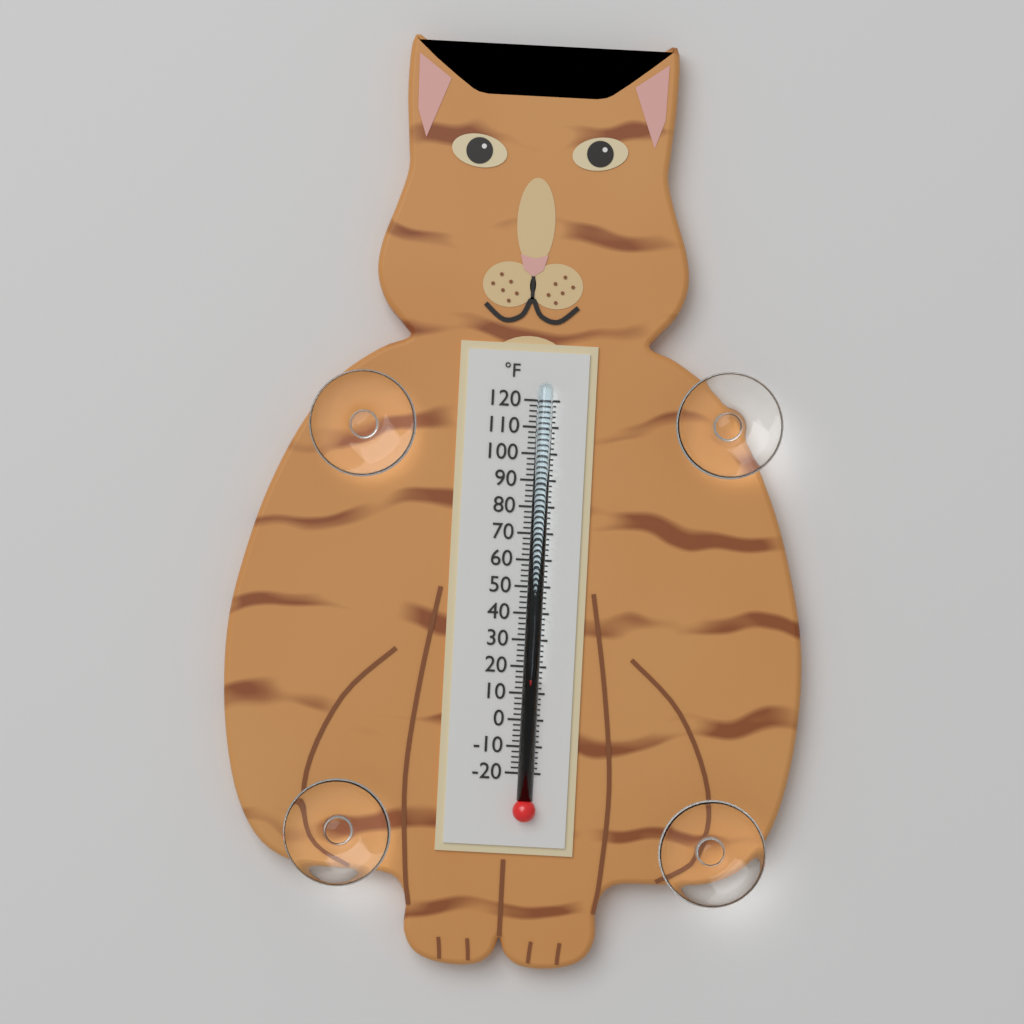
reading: 16 °F
